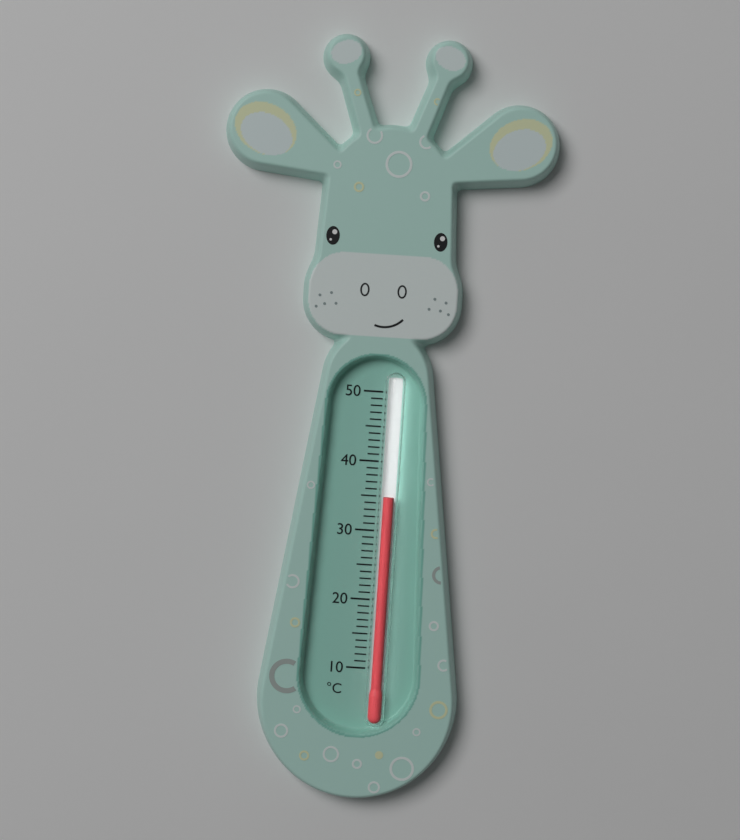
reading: 35 °C
